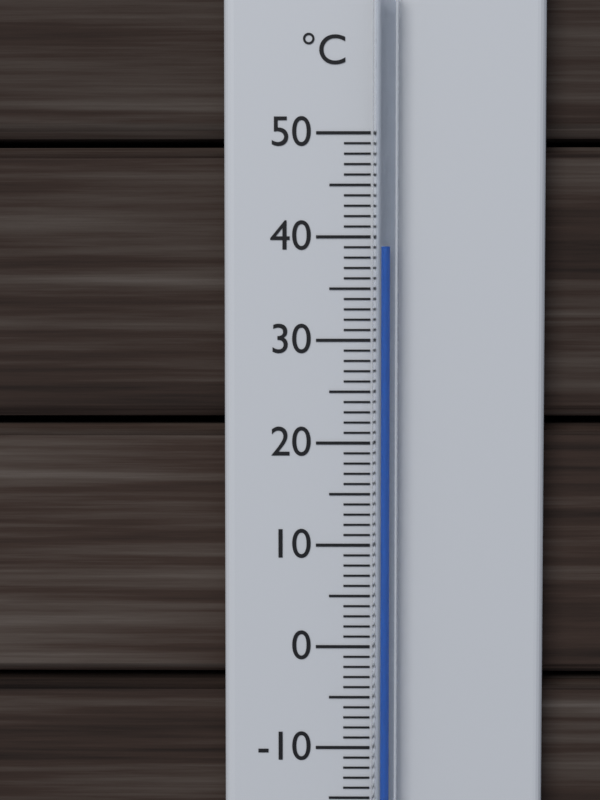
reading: 39 °C
